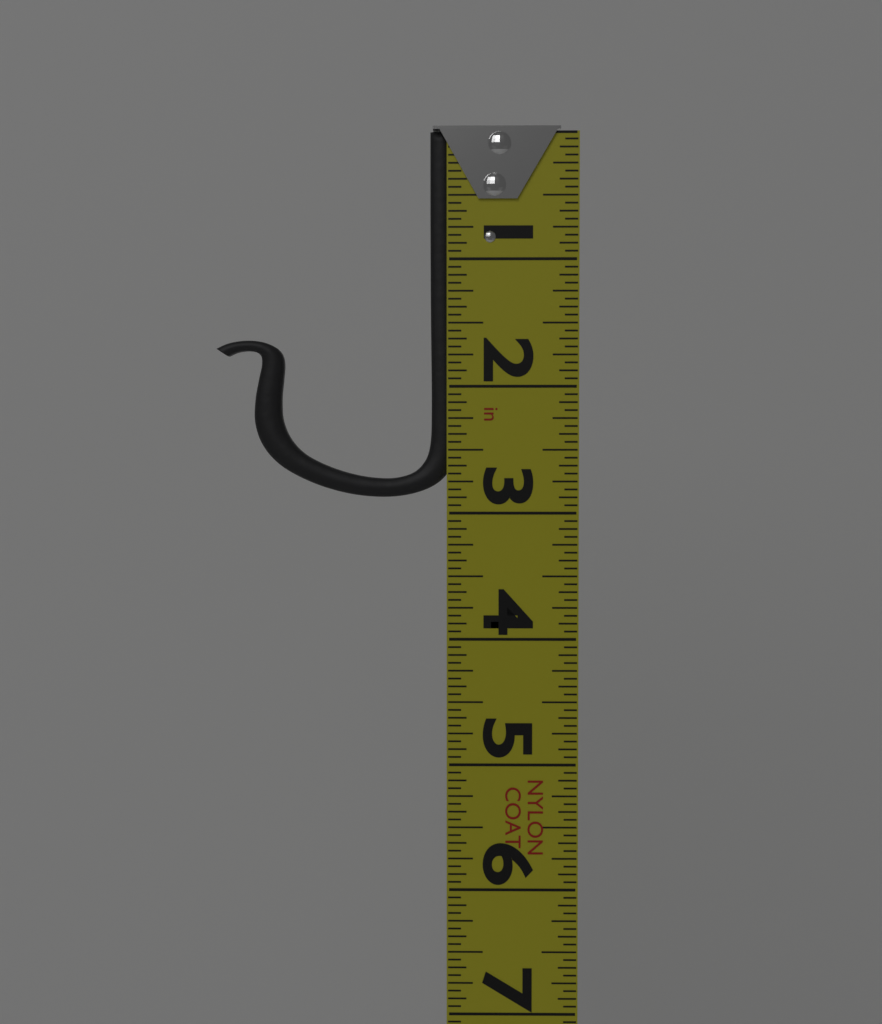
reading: 2.8750 in
